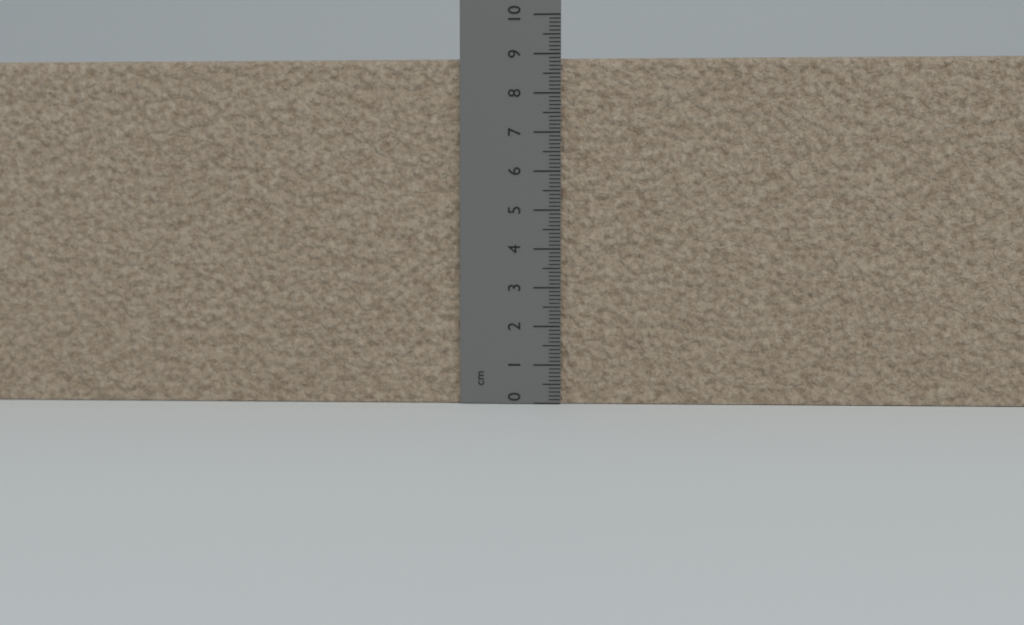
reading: 8.9 cm
